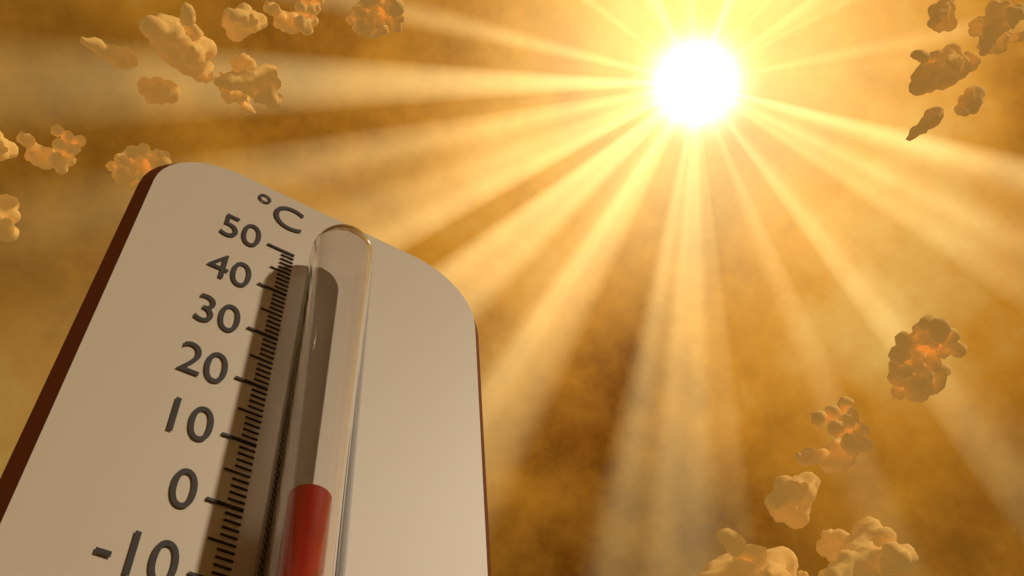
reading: 0 °C
